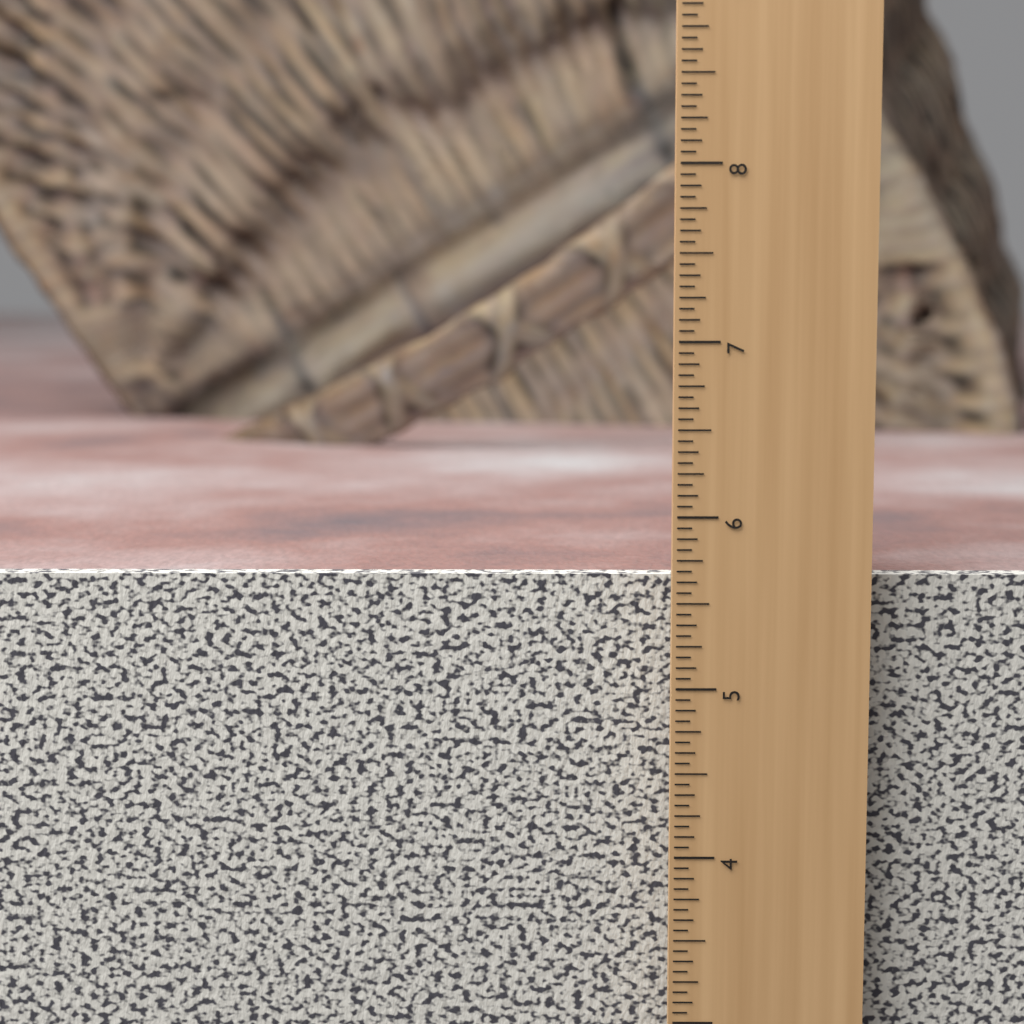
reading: 5.6250 in
